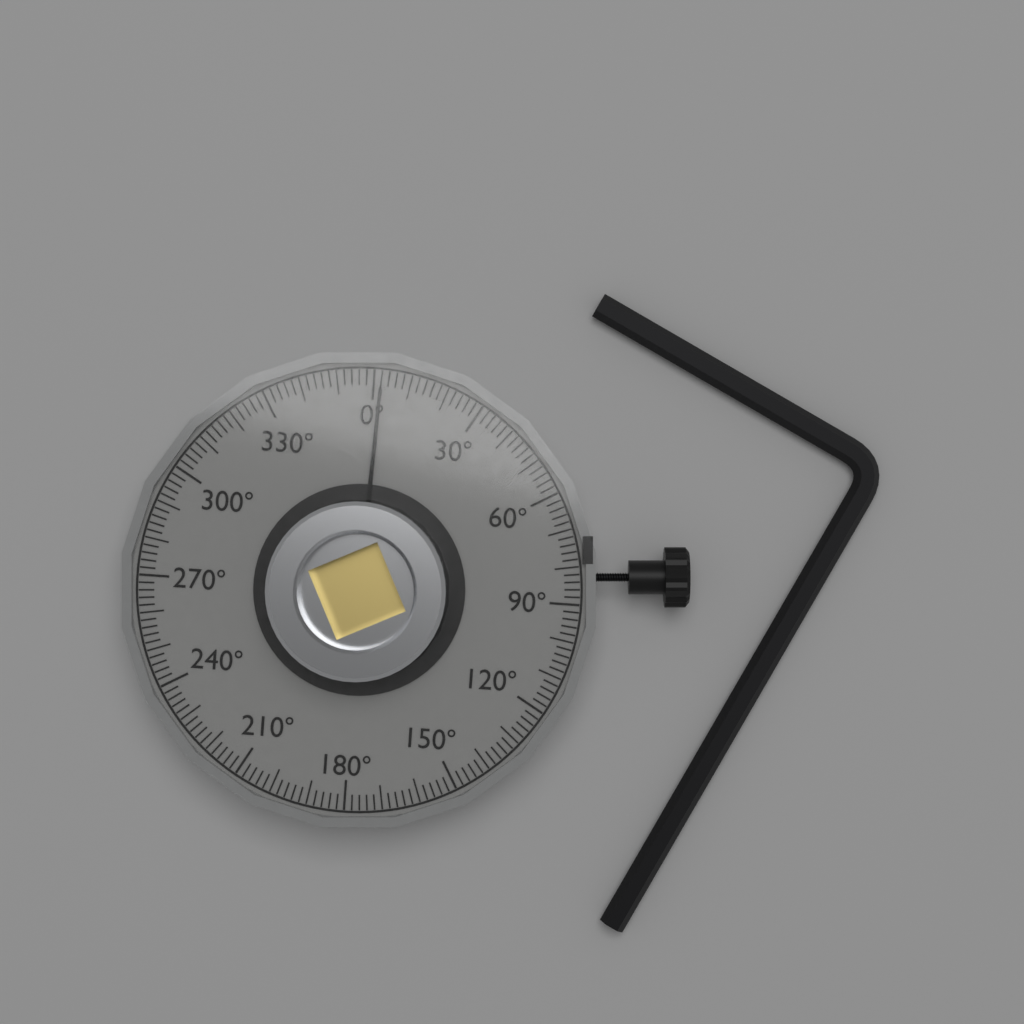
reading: 2 °
